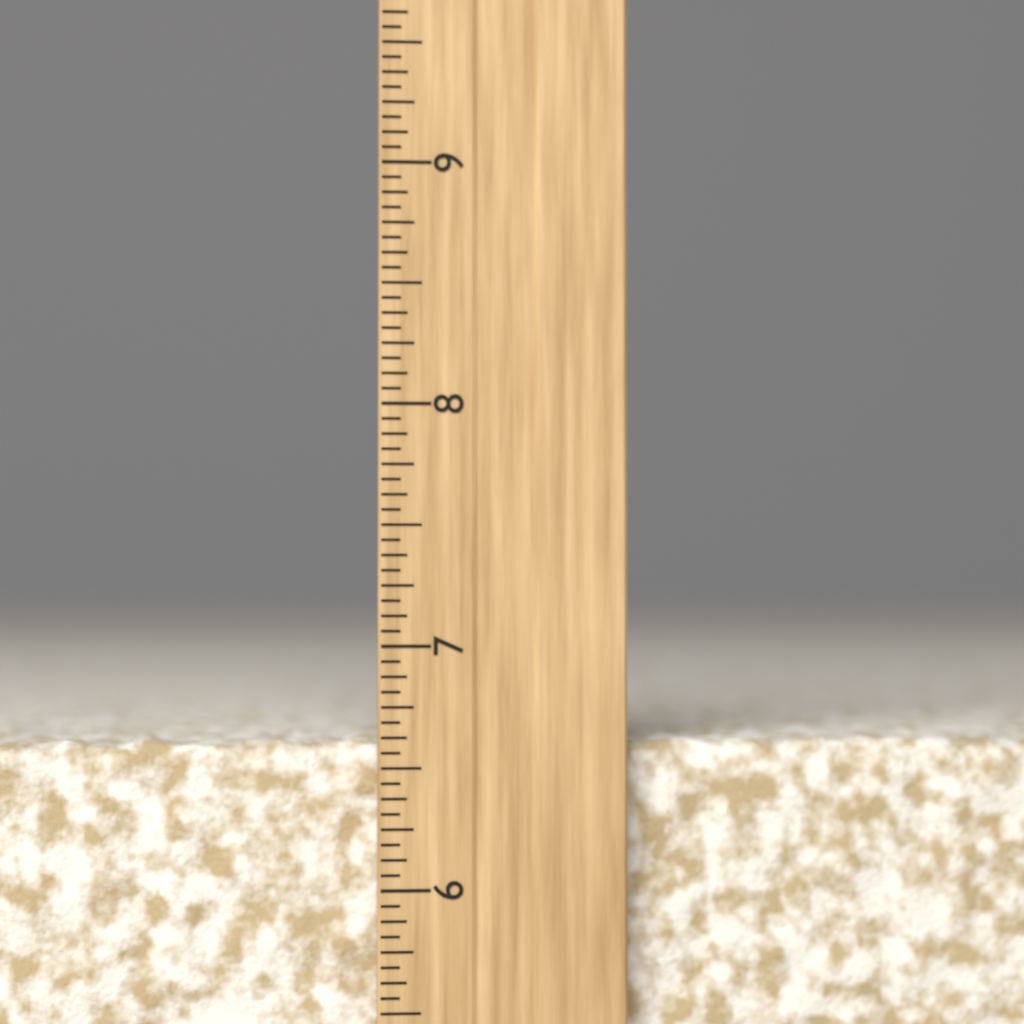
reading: 6.6250 inch
